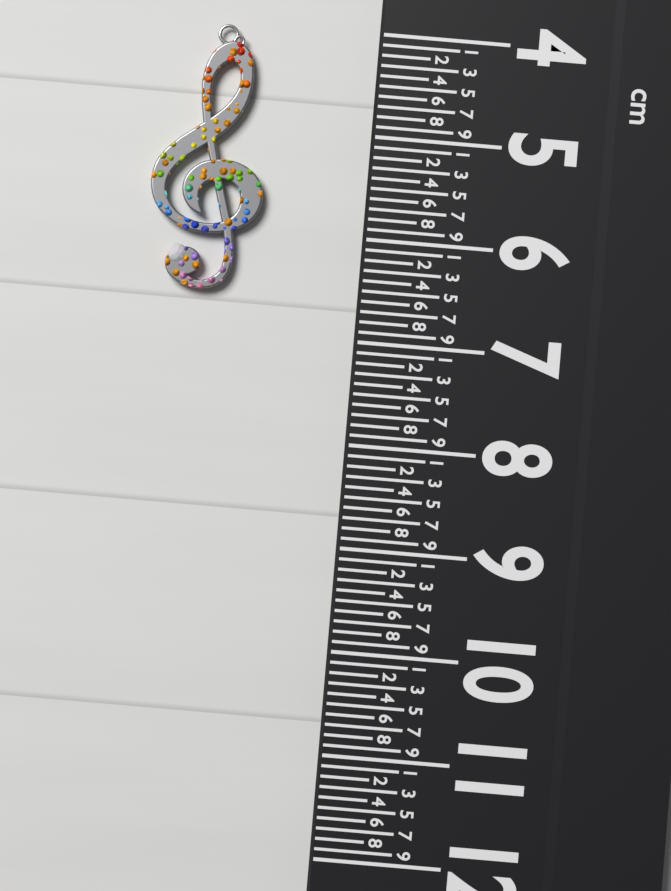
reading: 6.6 cm
